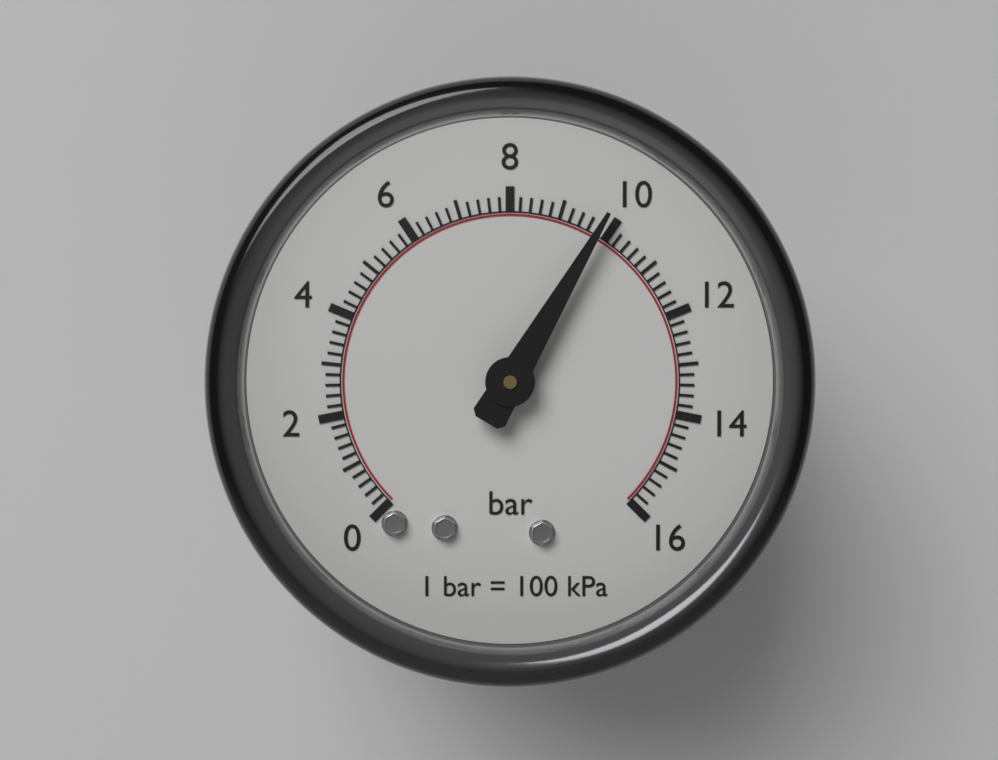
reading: 9.8 bar
